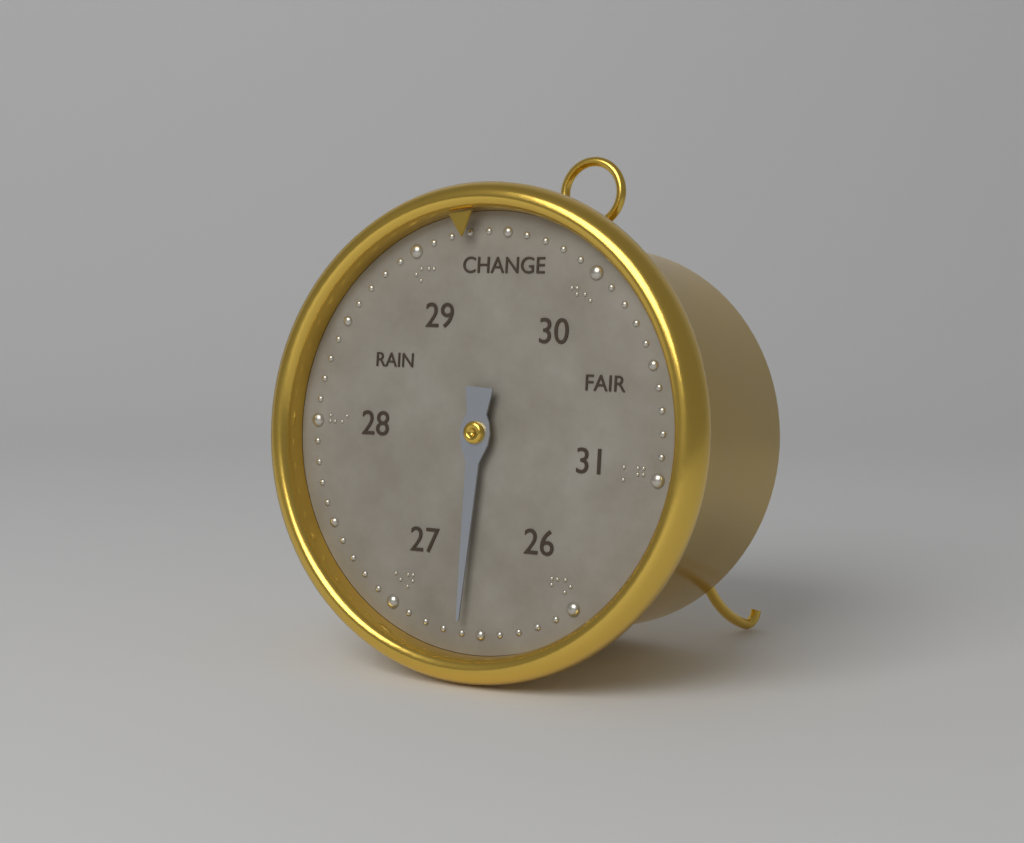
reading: 26.6 (no unit)
